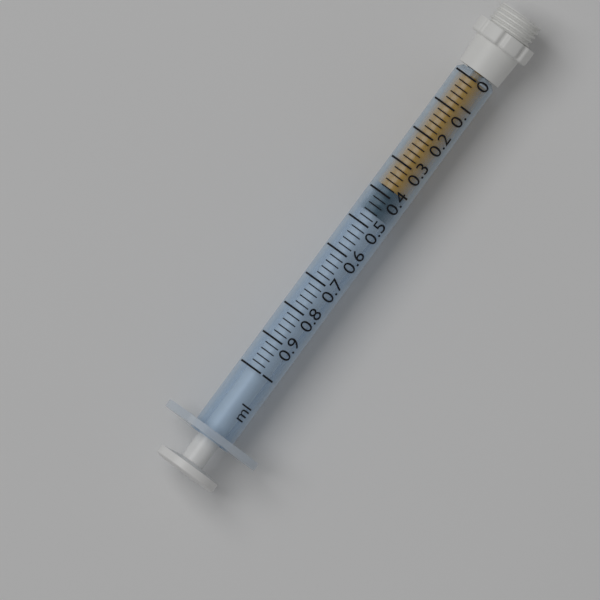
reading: 0.38 ml
